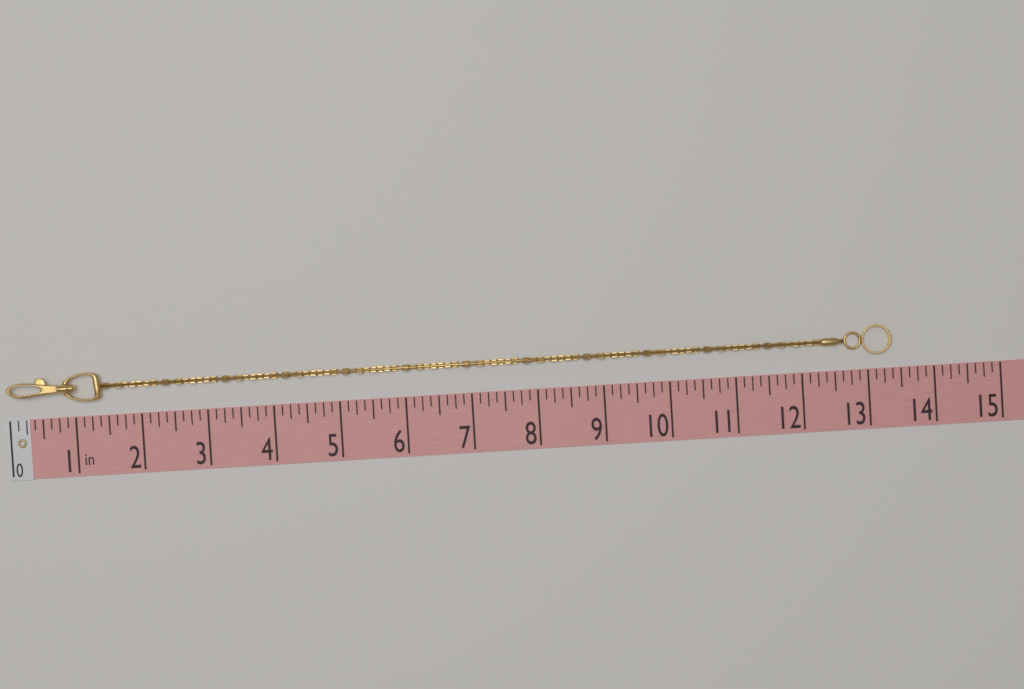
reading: 13.375 in
